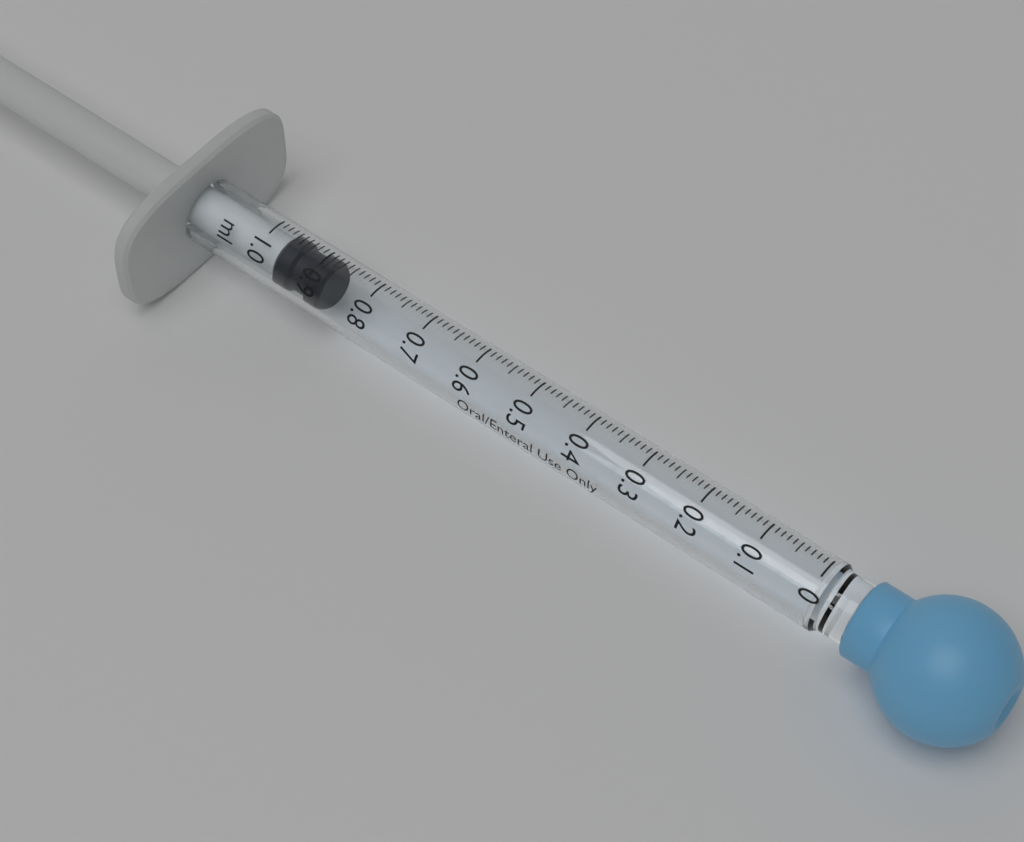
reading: 0.88 ml
